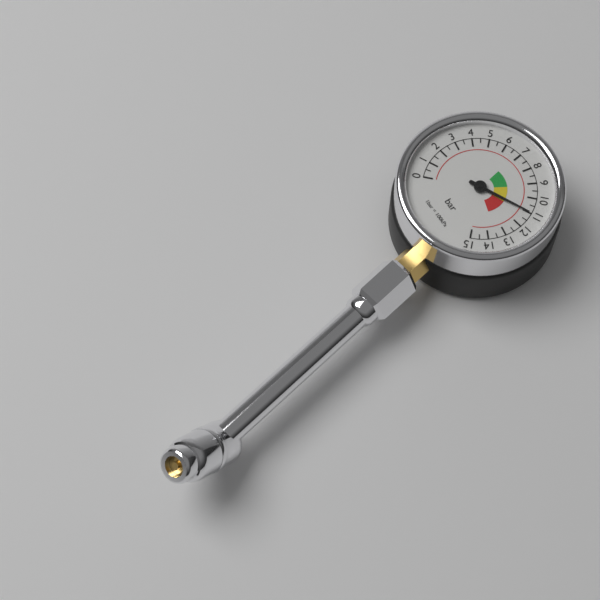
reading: 11.0 bar
